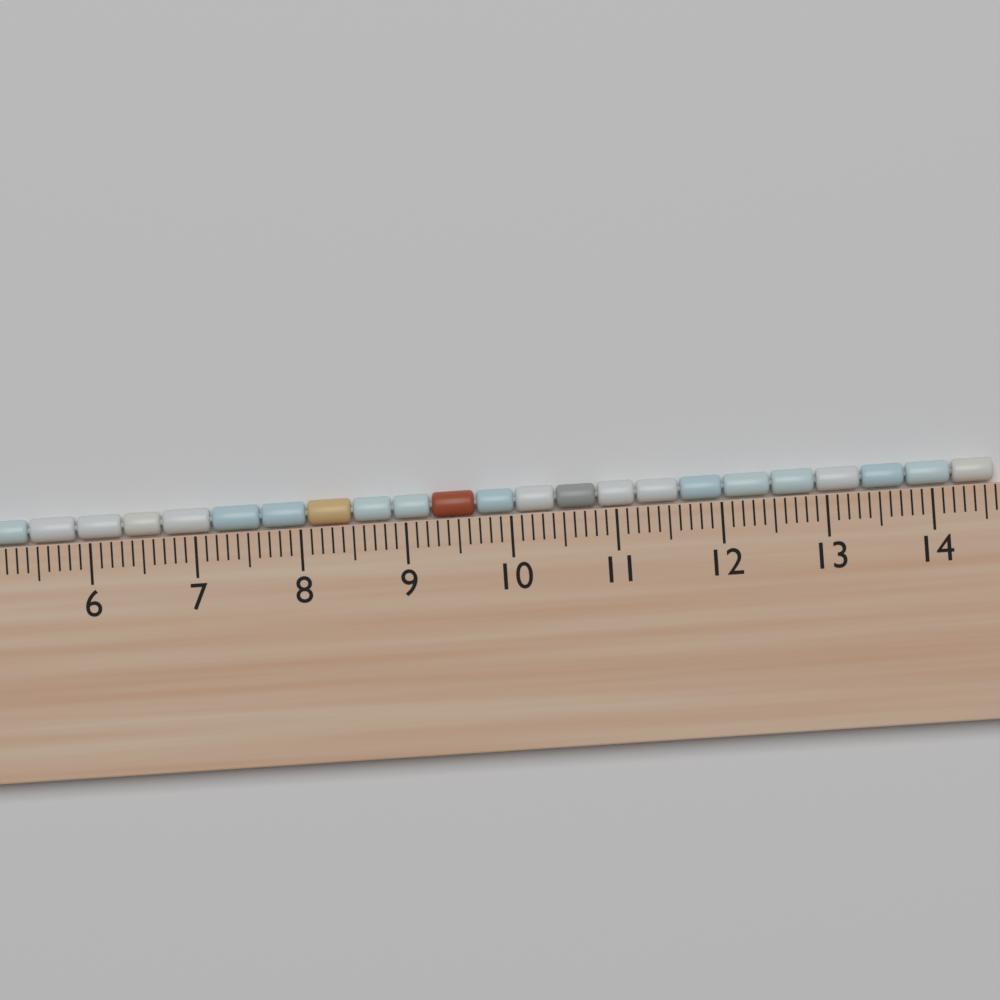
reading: 14.6 cm
